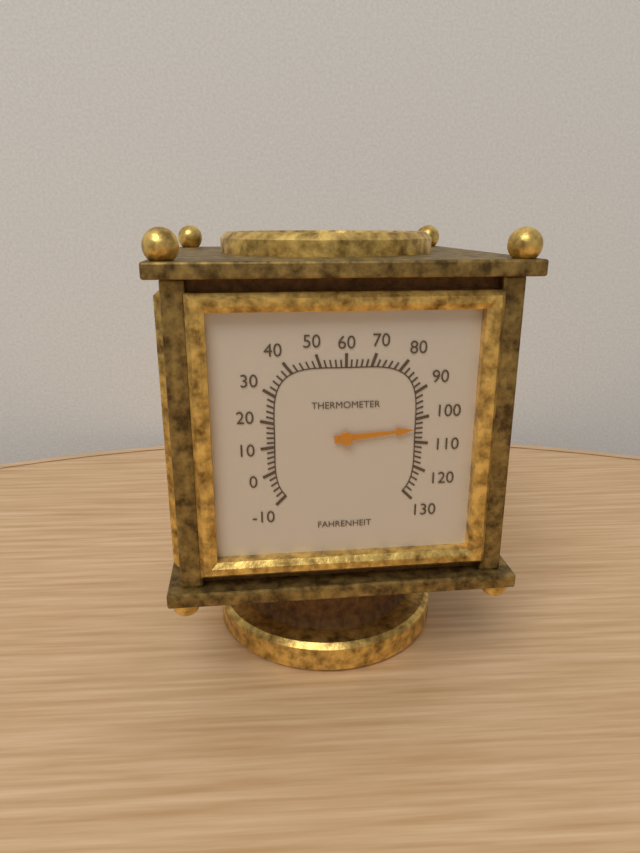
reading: 104 °F
